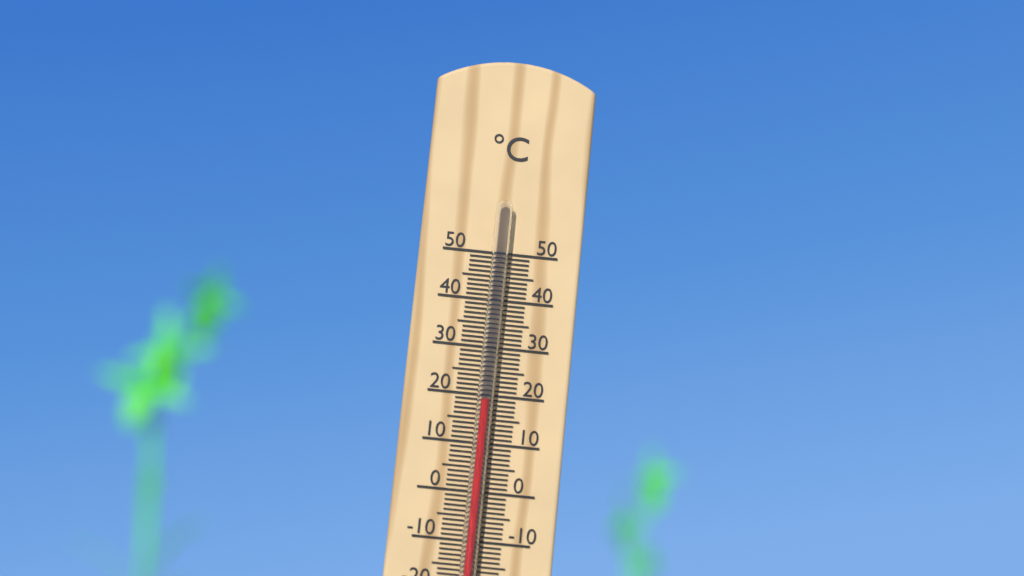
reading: 19 °C
